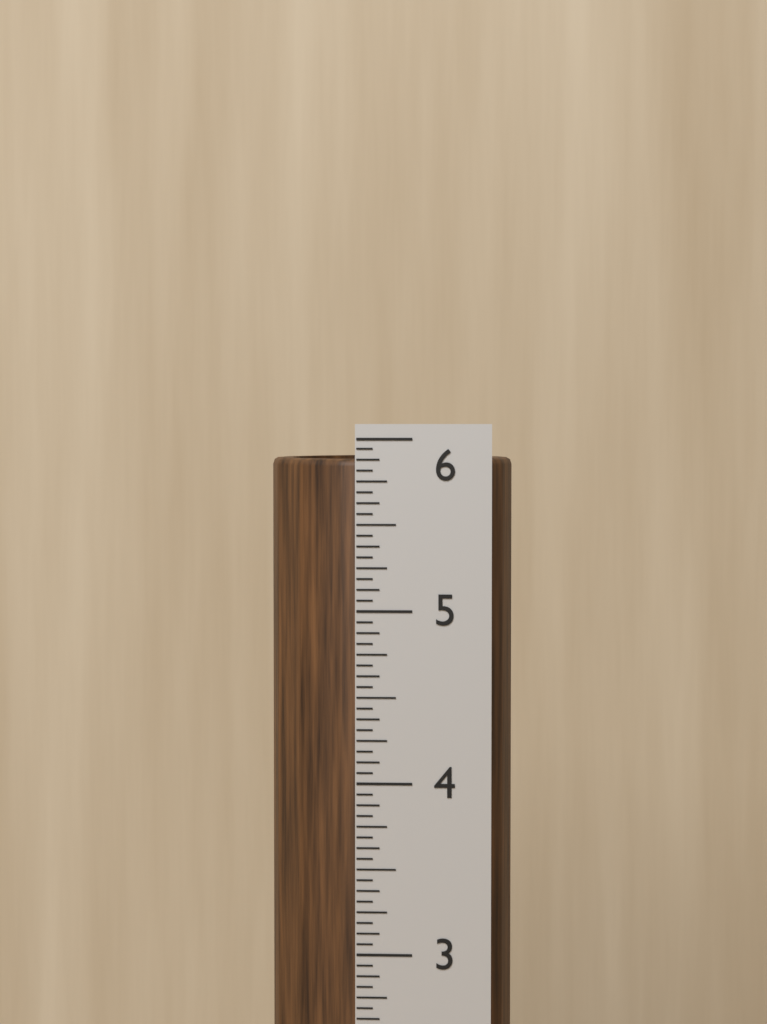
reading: 5.8750 in
